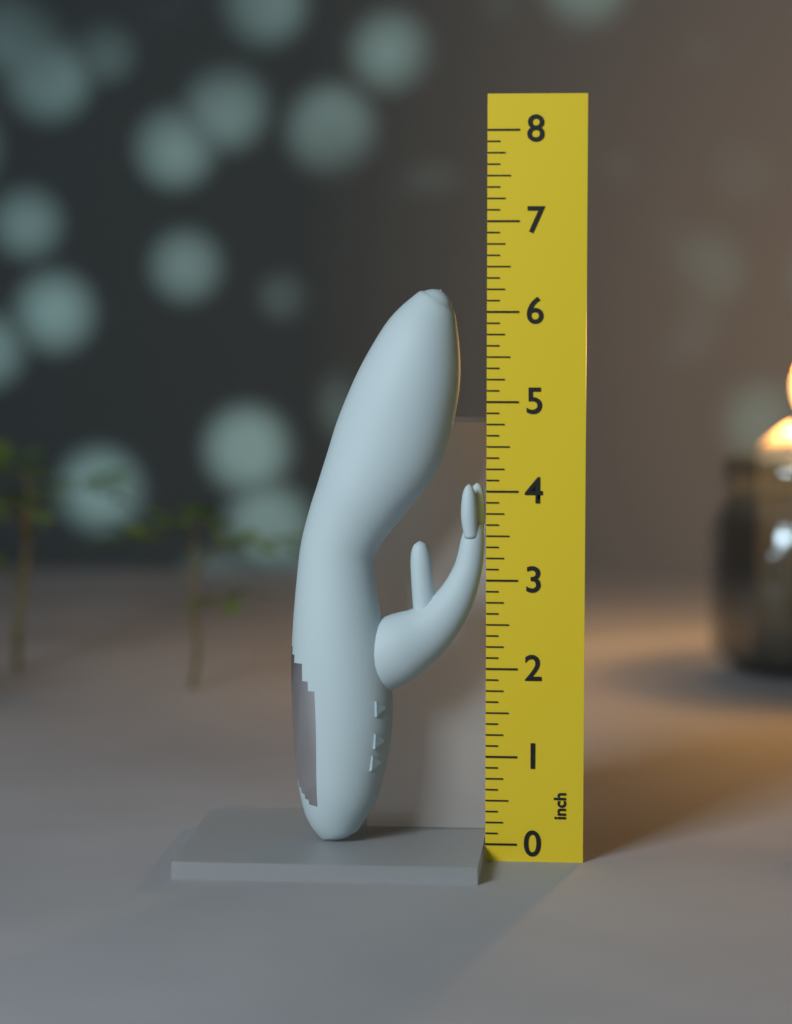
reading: 6.250 inch
